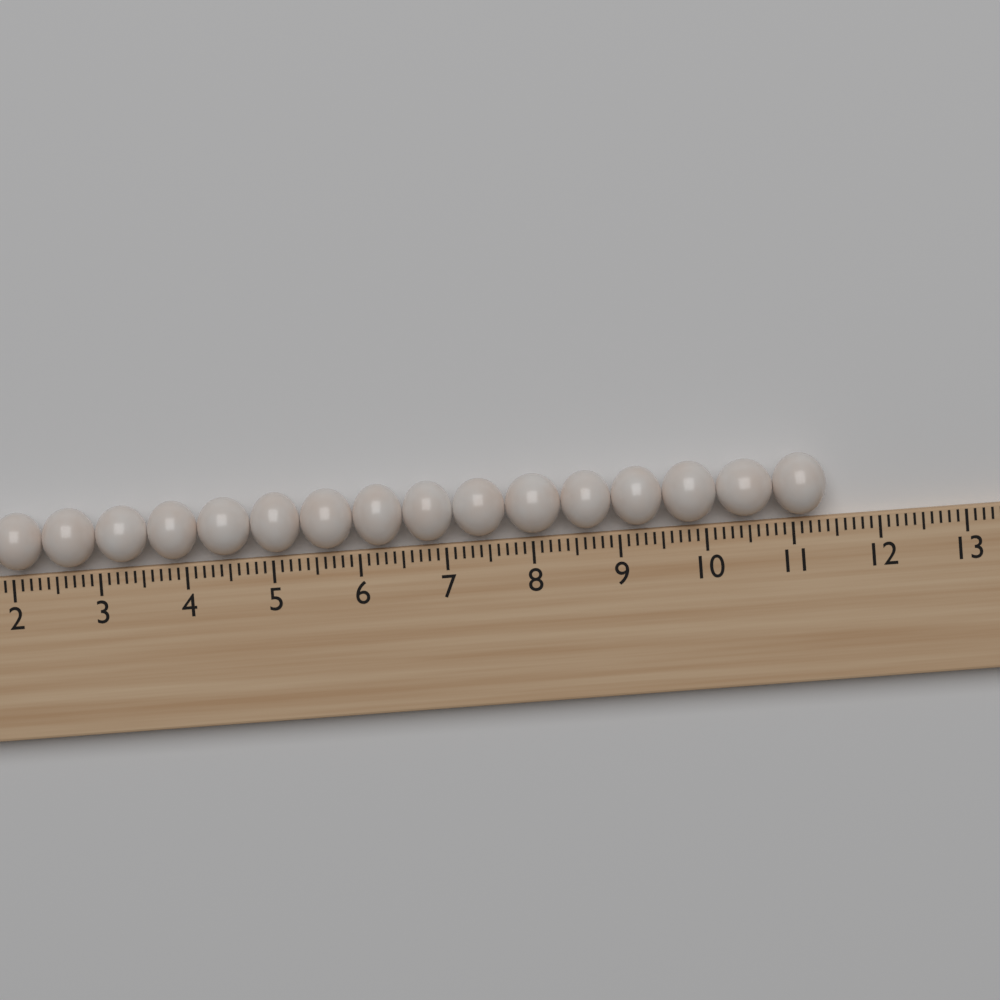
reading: 11.4 (no unit)
